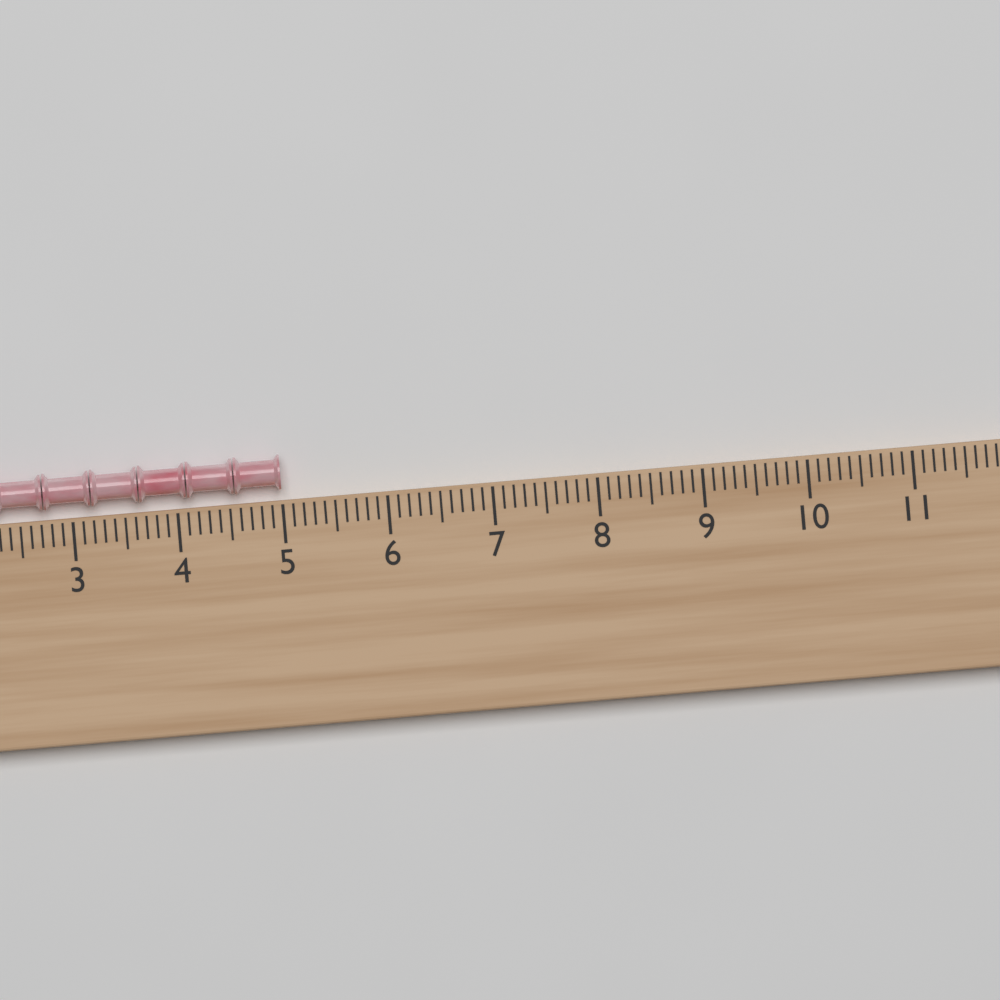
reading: 5.0 (no unit)
